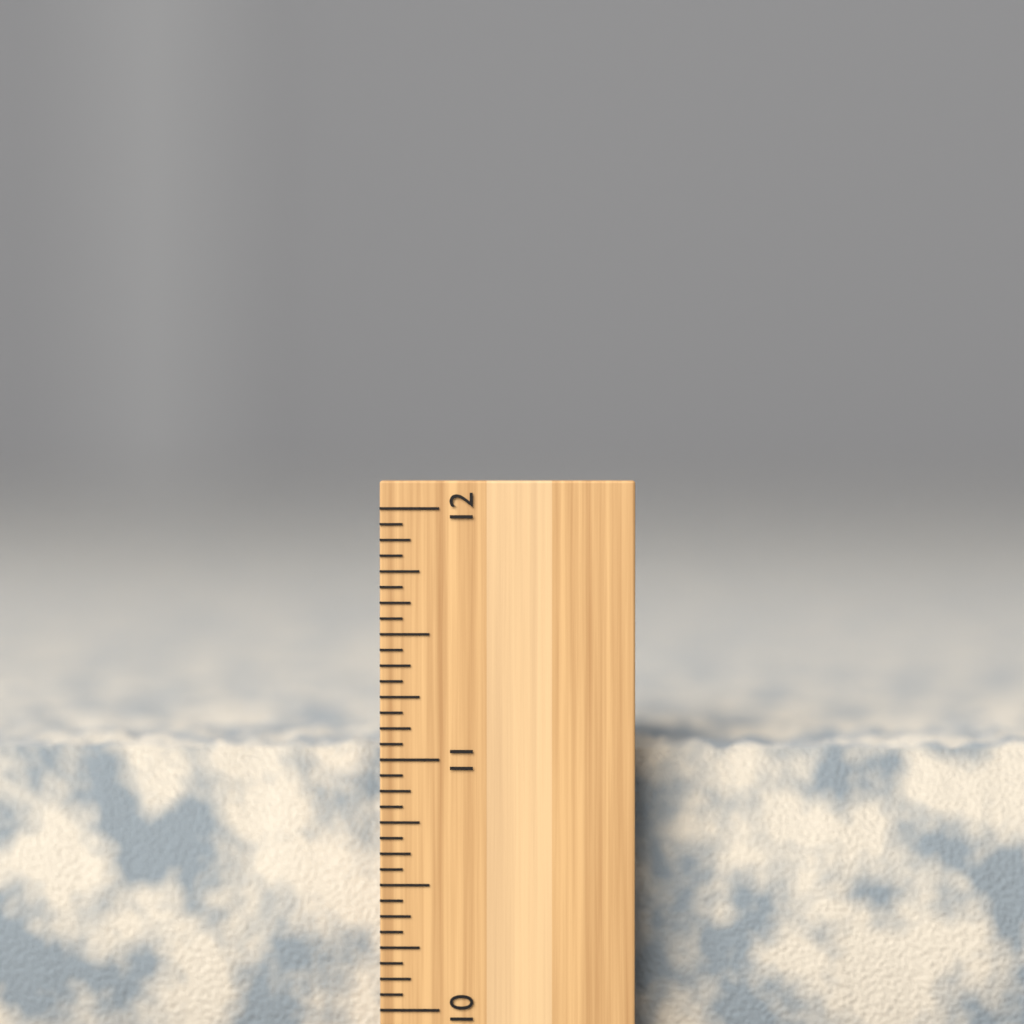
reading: 11.0625 inch
